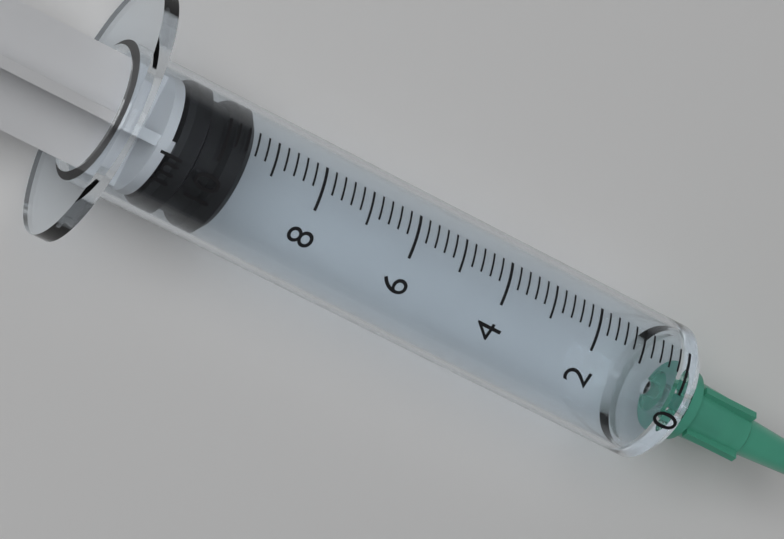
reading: 9.4 ml
